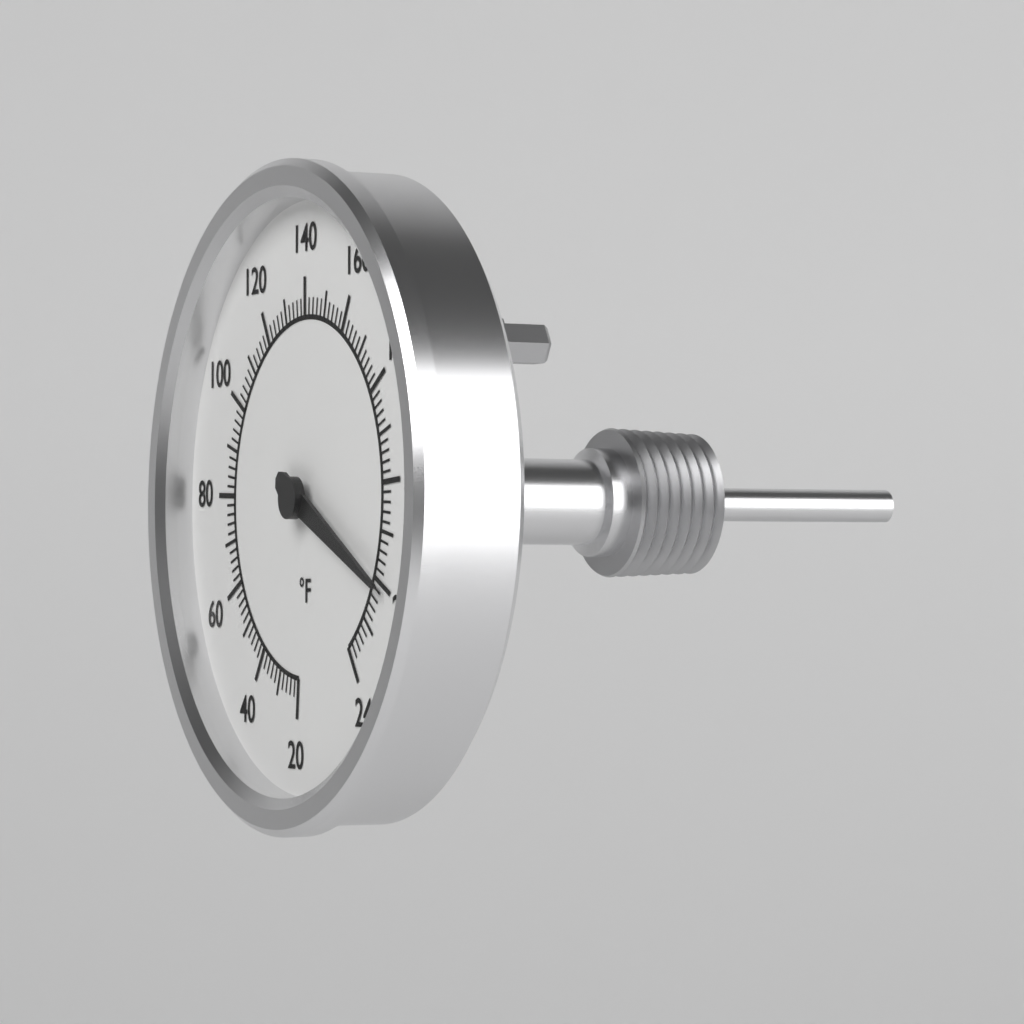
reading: 220 °F
